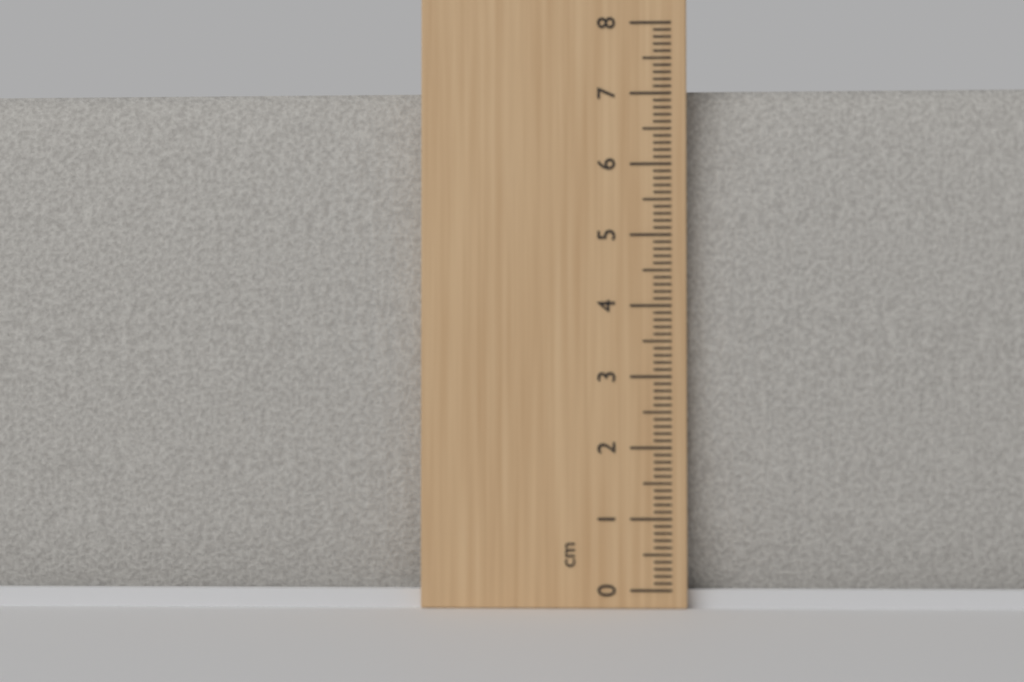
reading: 7.1 cm
